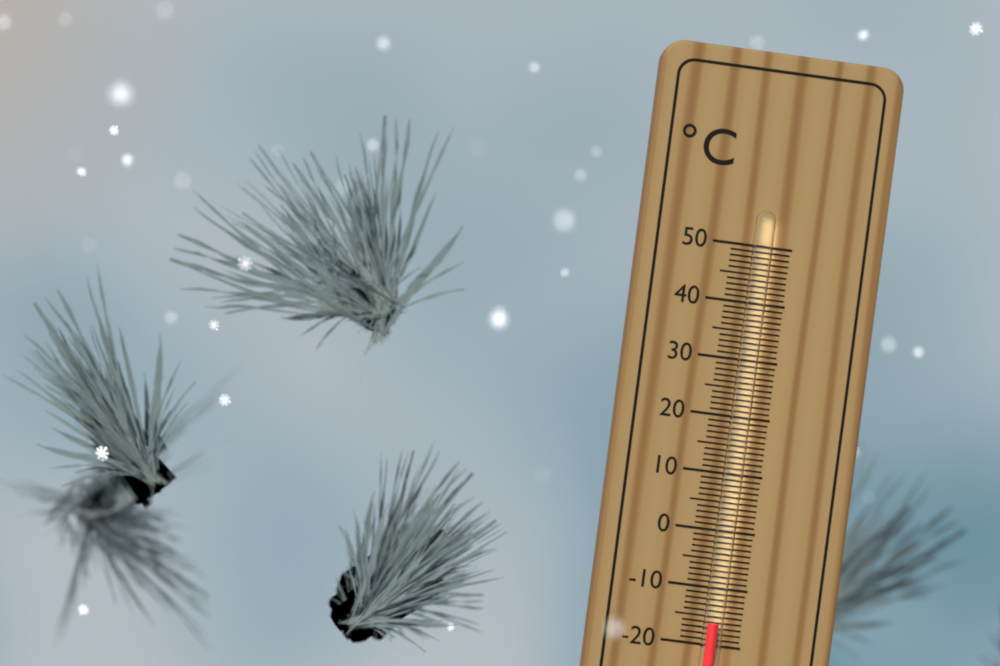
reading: -16 °C
